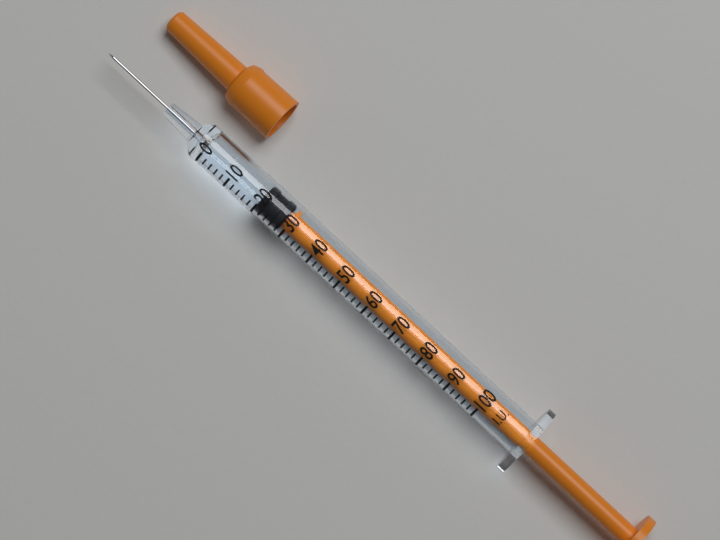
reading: 20 I.U.
